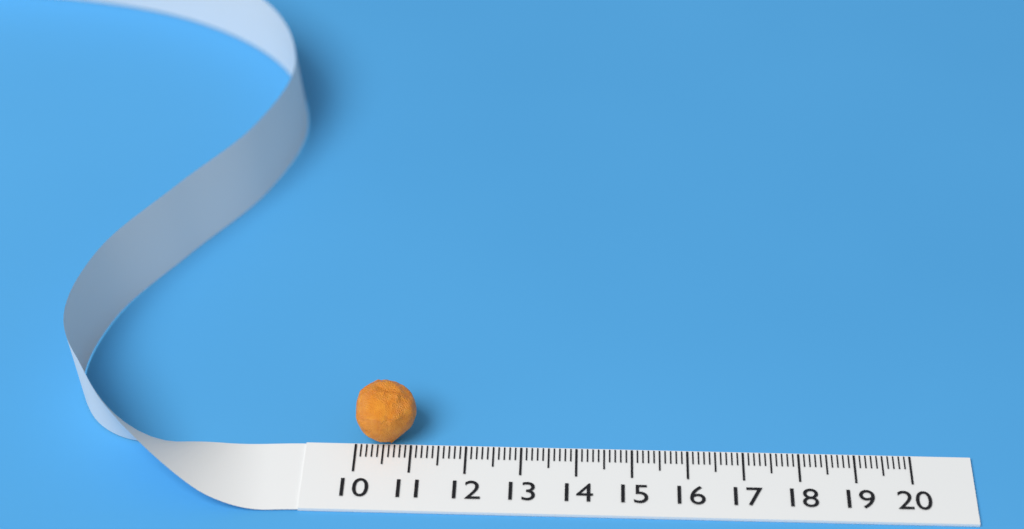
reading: 11.1 (no unit)
